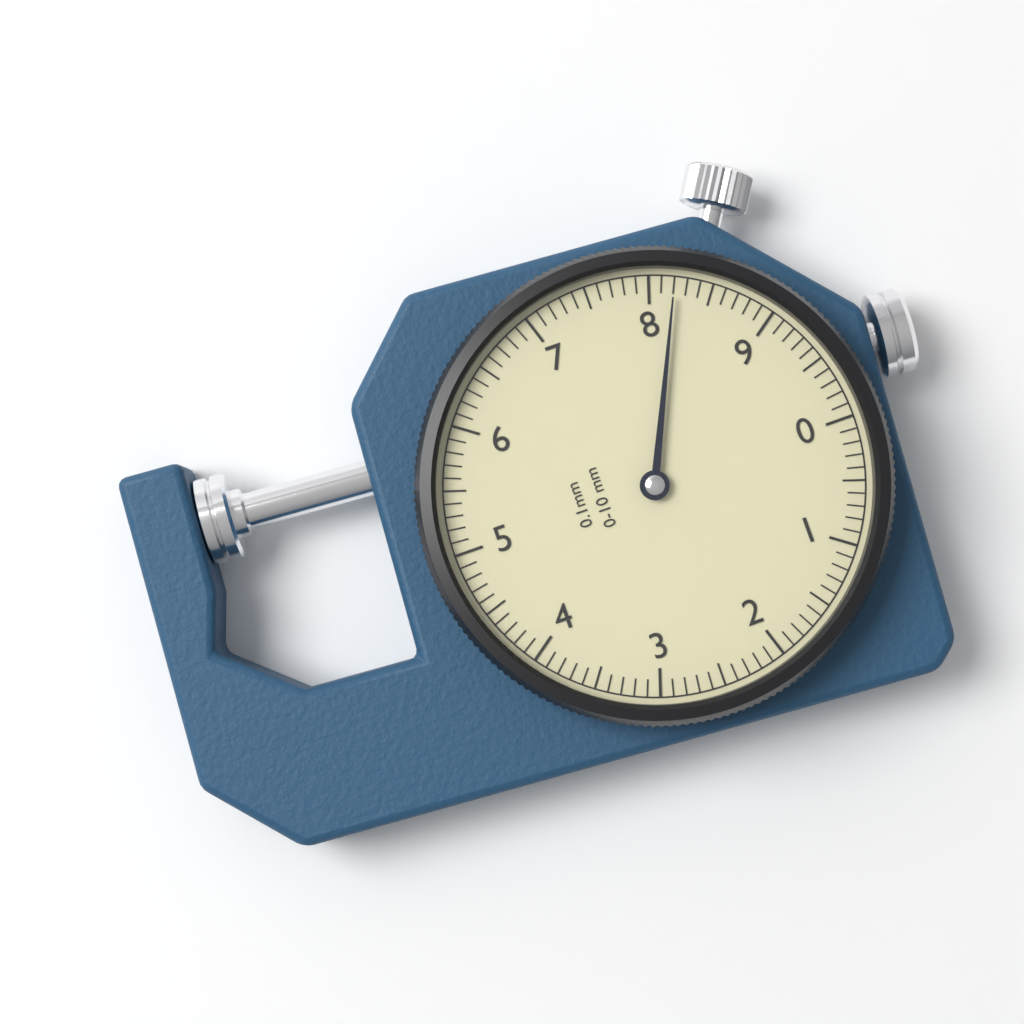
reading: 8.2 mm
